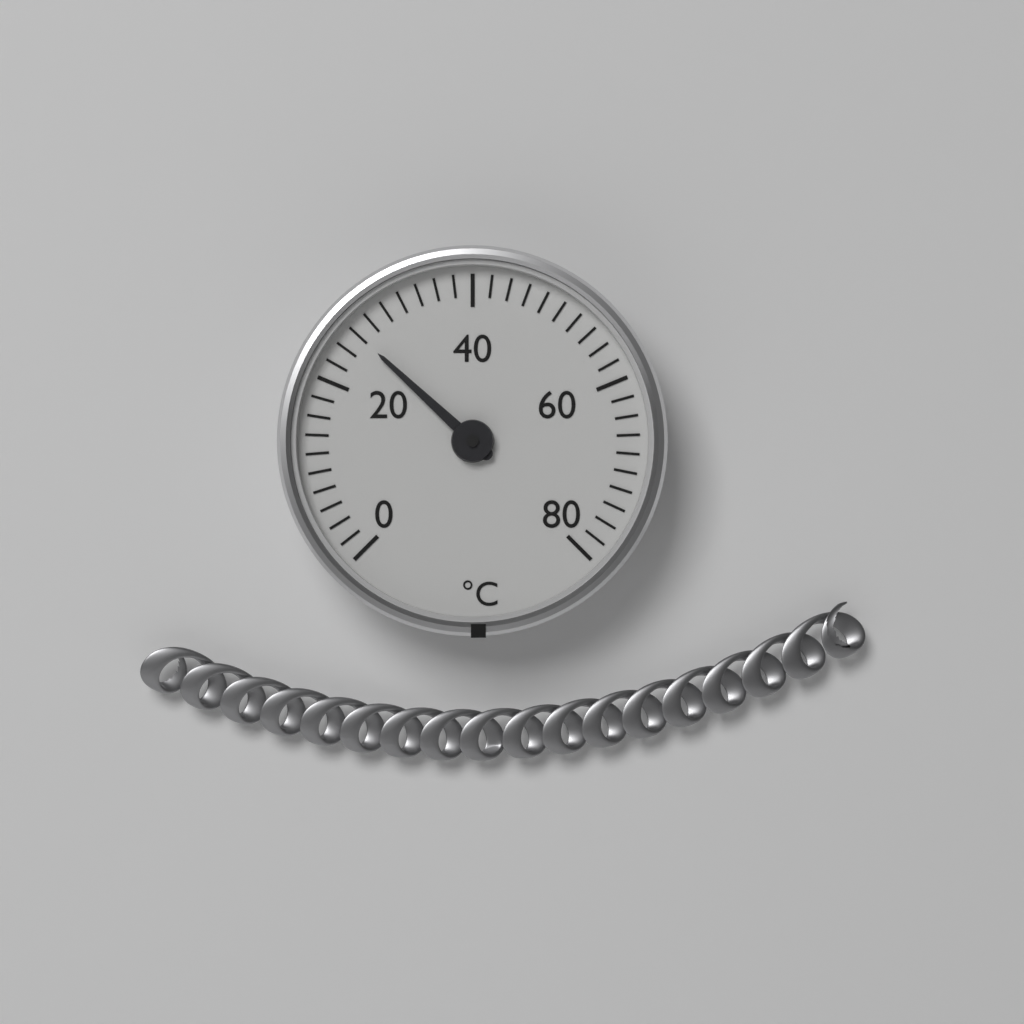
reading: 26 °C
